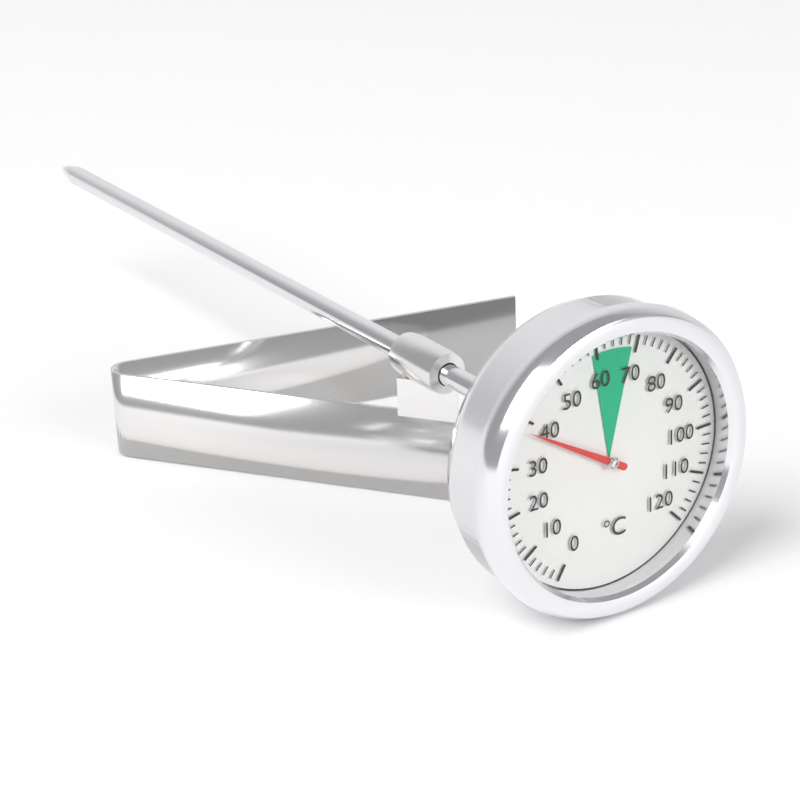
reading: 38 °C
